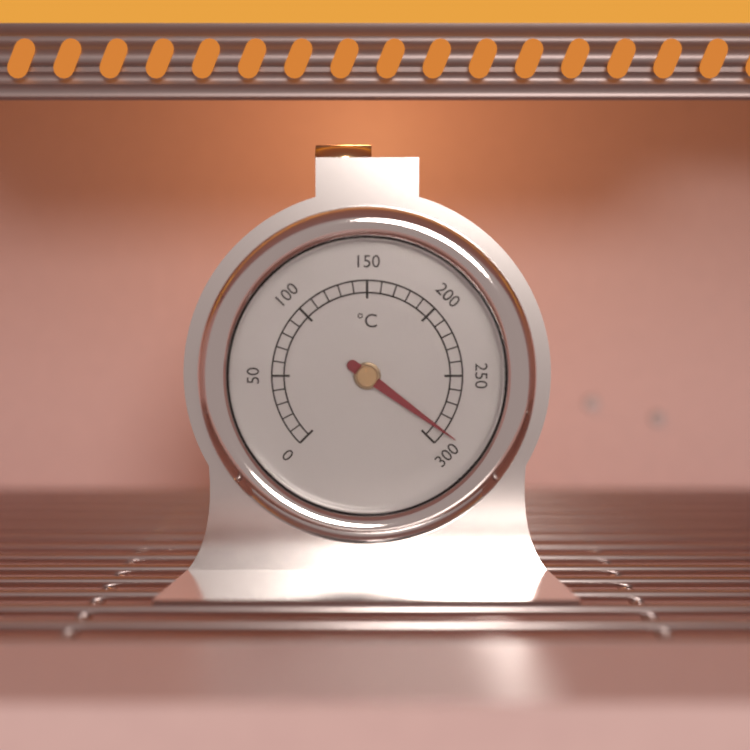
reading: 290 °C
